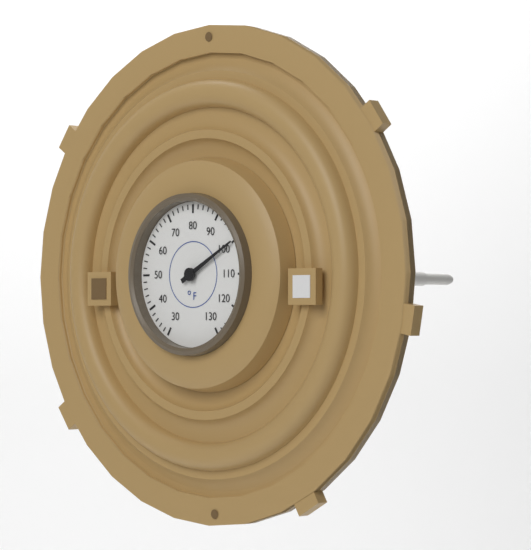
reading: 100 °F
